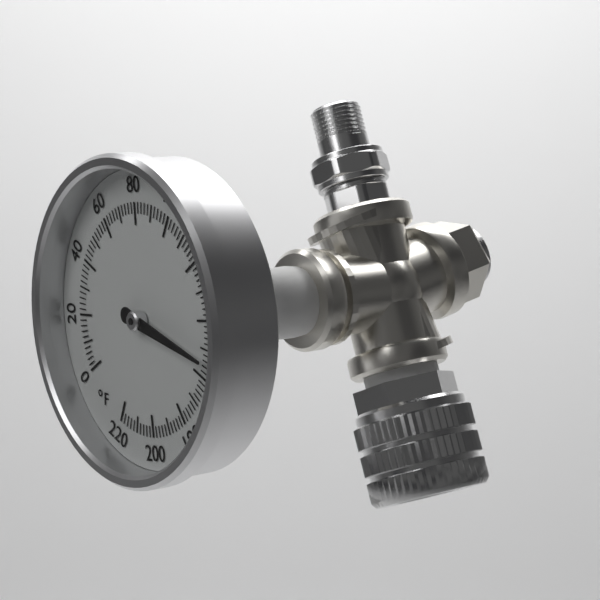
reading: 154 °F
